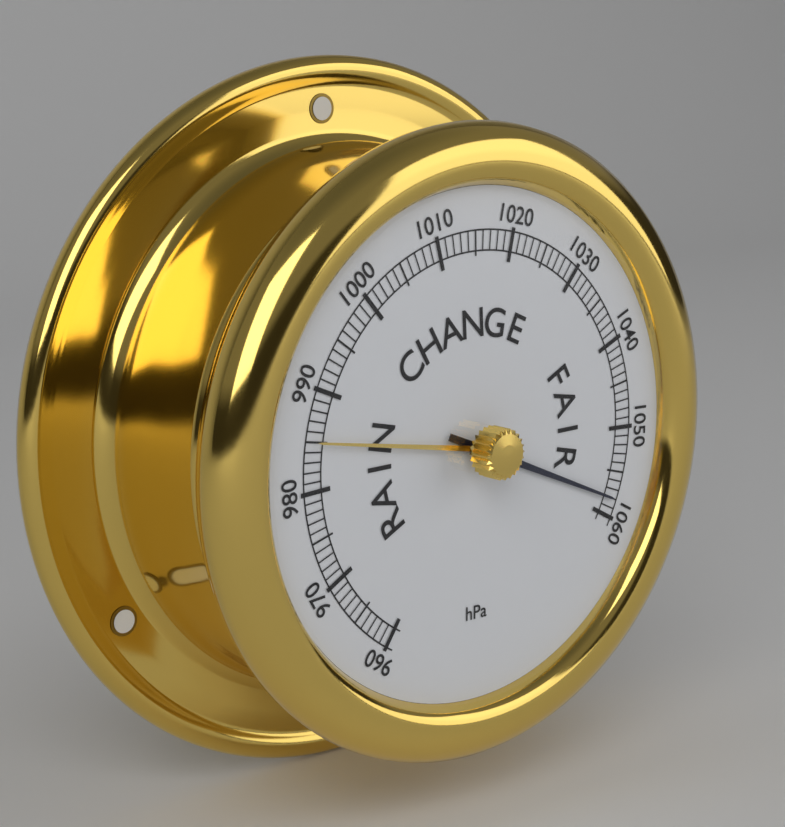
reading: 1058 hPa
